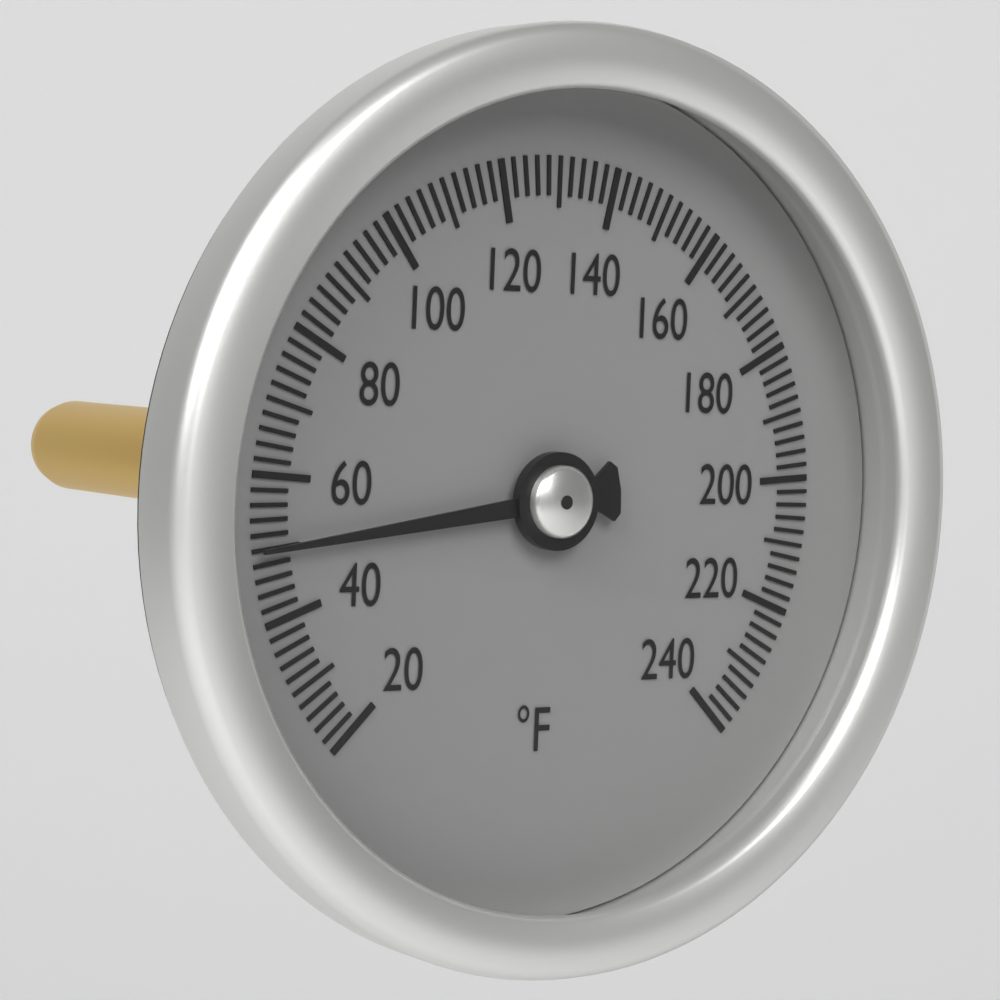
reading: 50 °F
